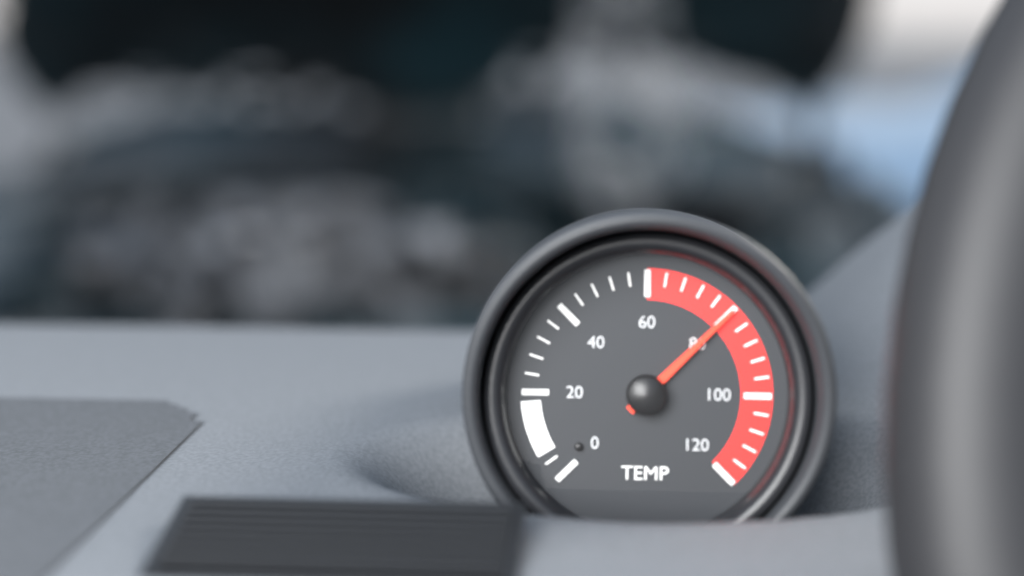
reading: 80 (no unit)
